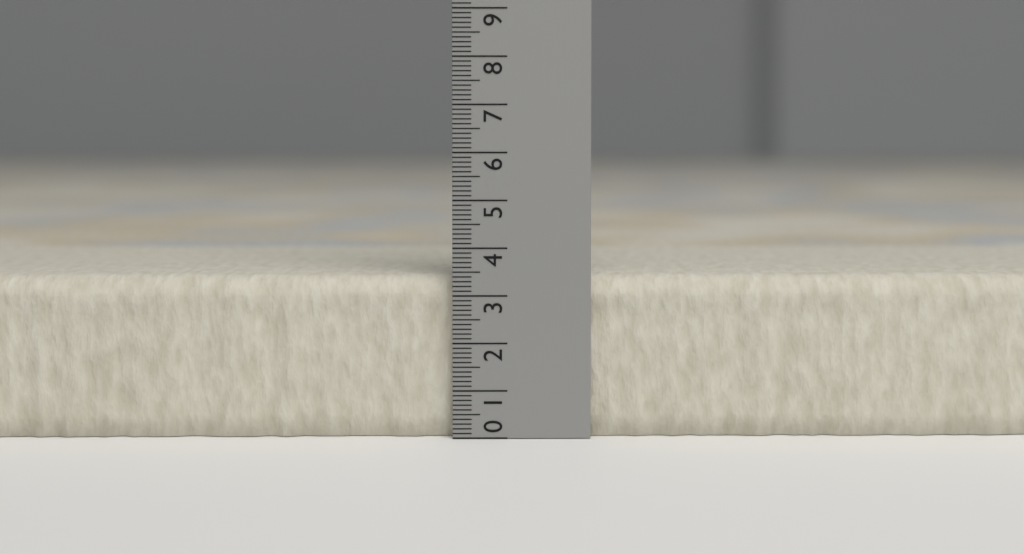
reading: 3.4 (no unit)
